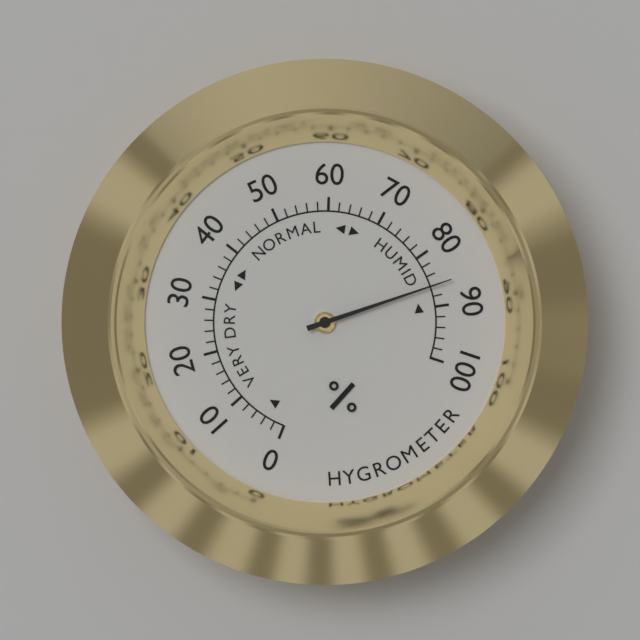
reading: 86 %
